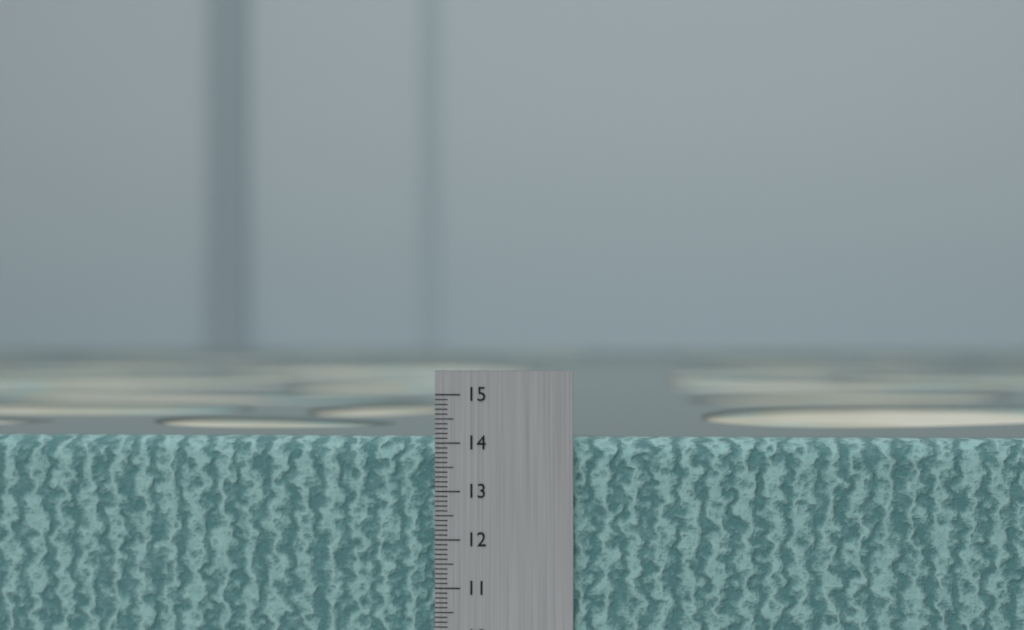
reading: 14.1 cm
